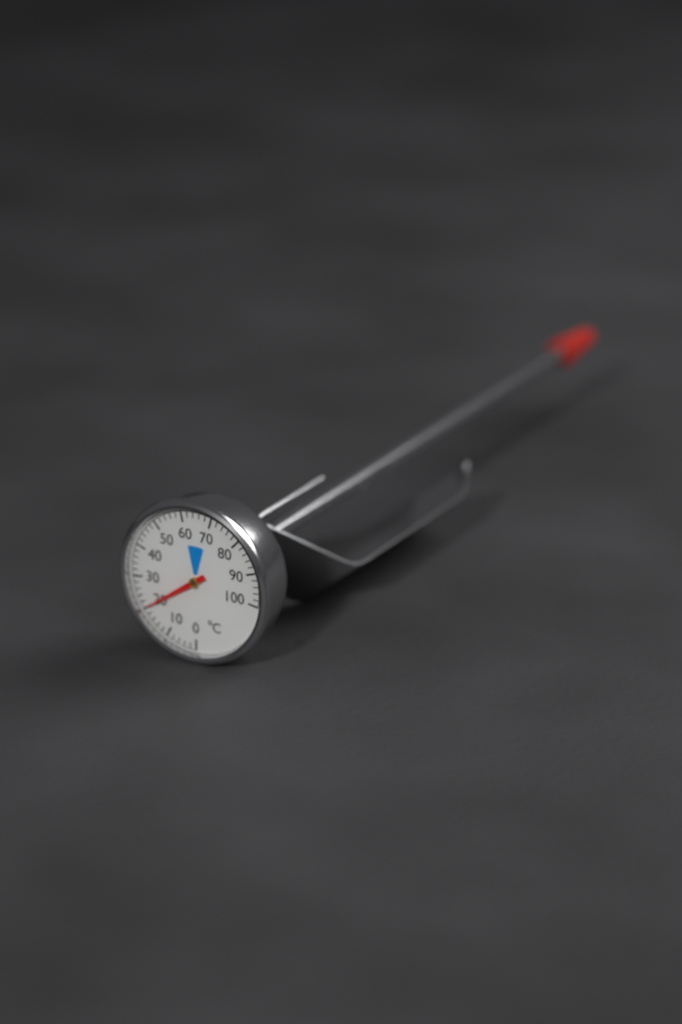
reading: 20 °C
